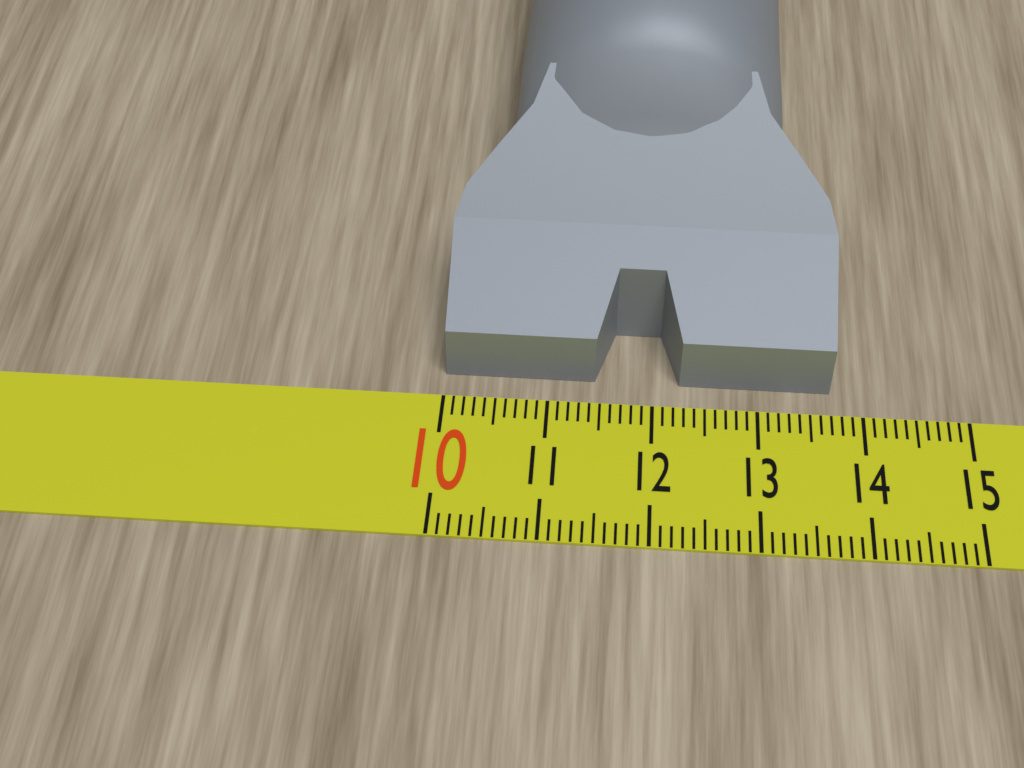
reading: 13.7 (no unit)
